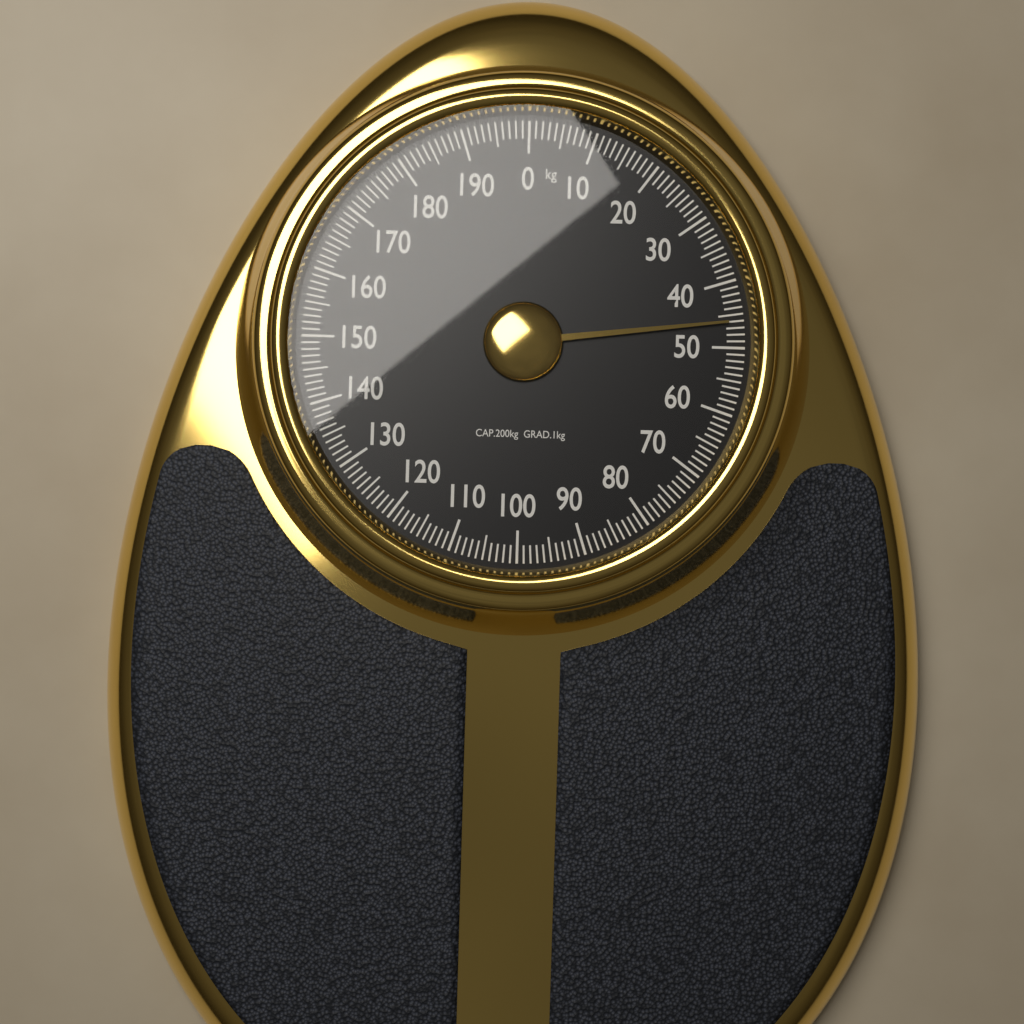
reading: 46 kg
